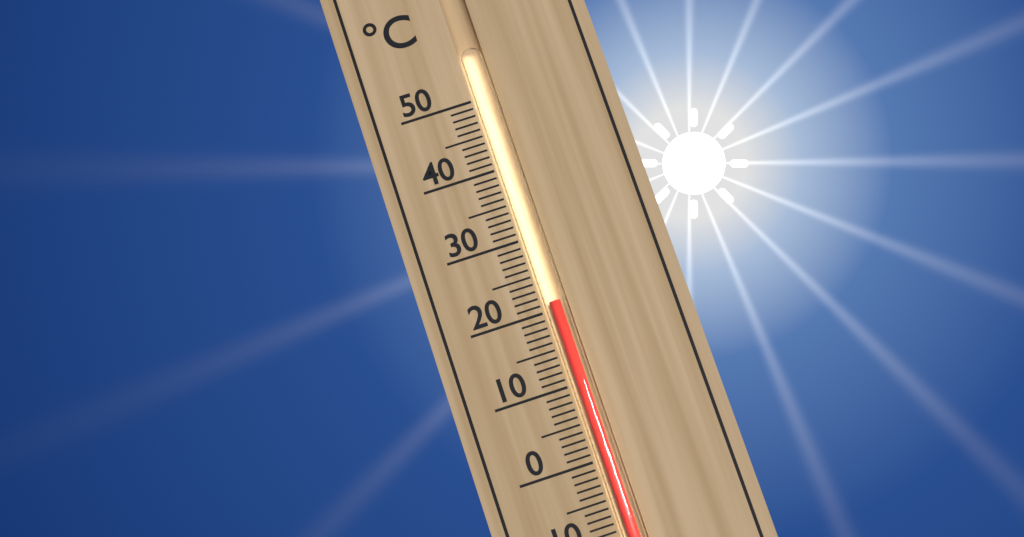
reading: 21 °C
